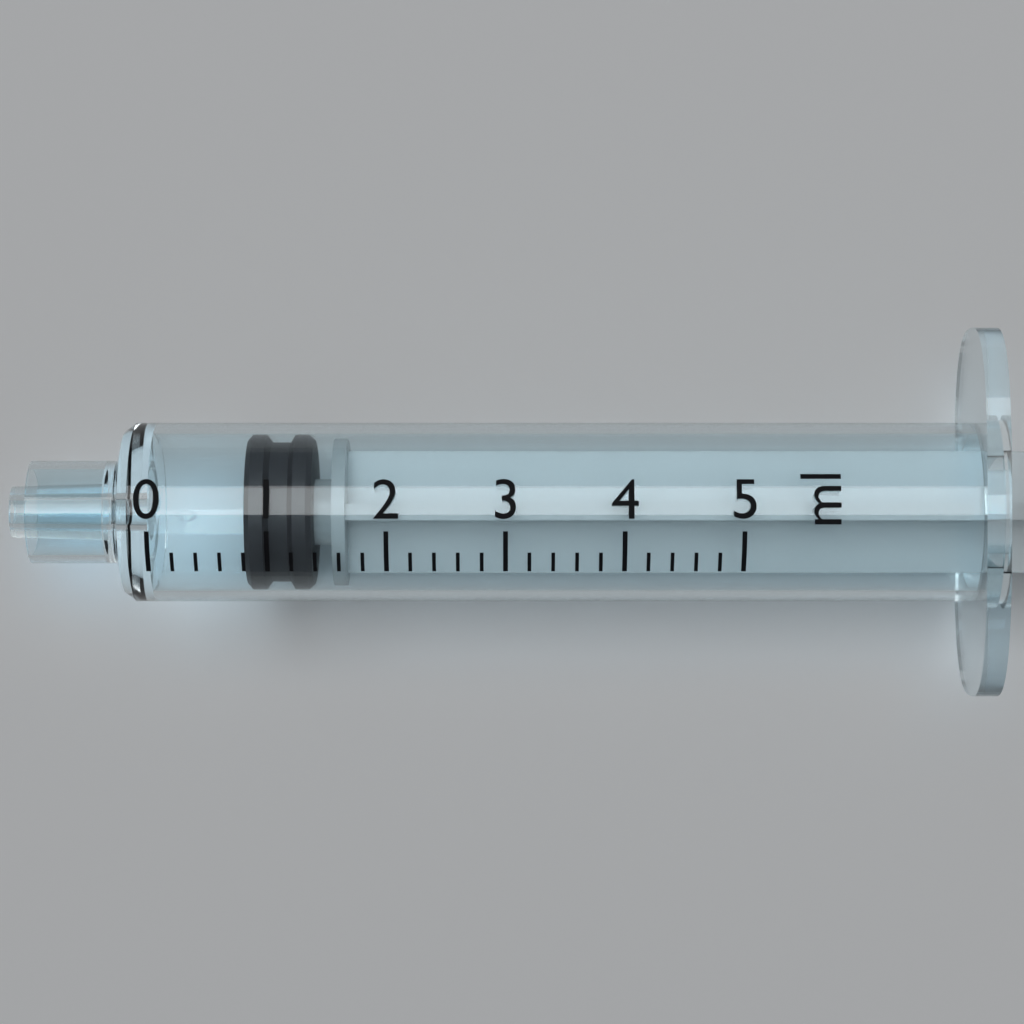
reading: 0.8 ml
